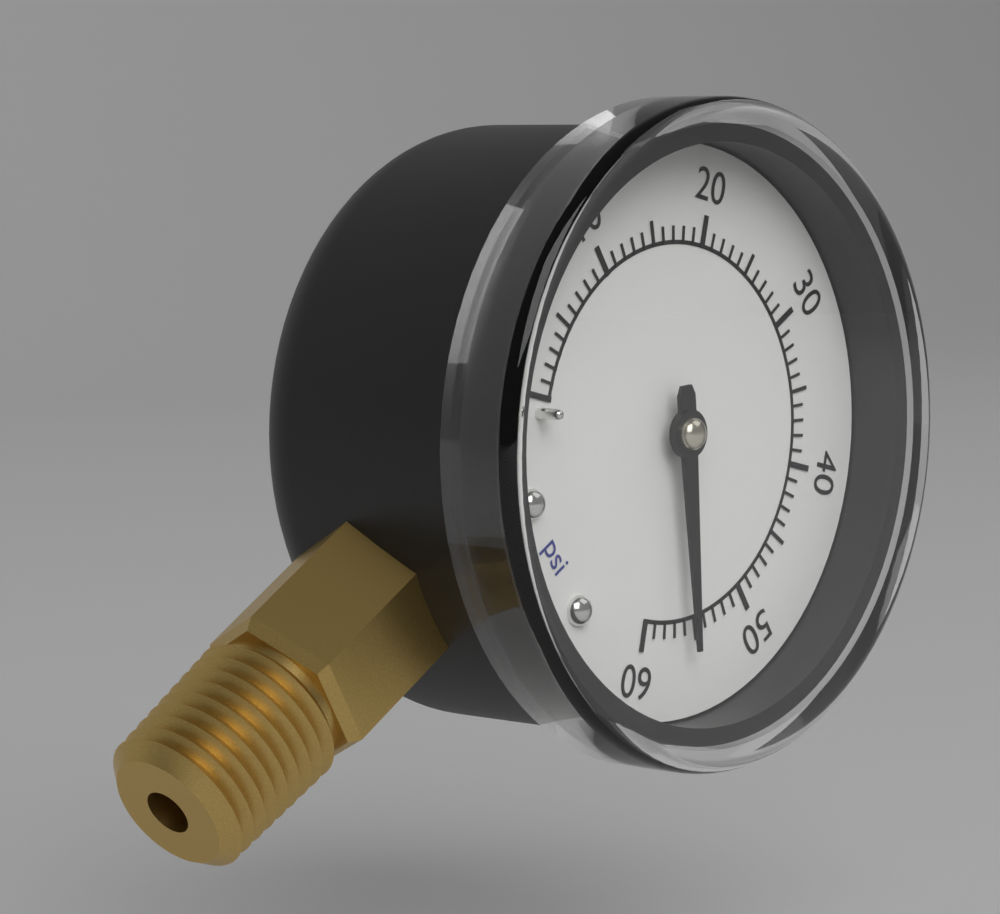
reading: 56 psi
